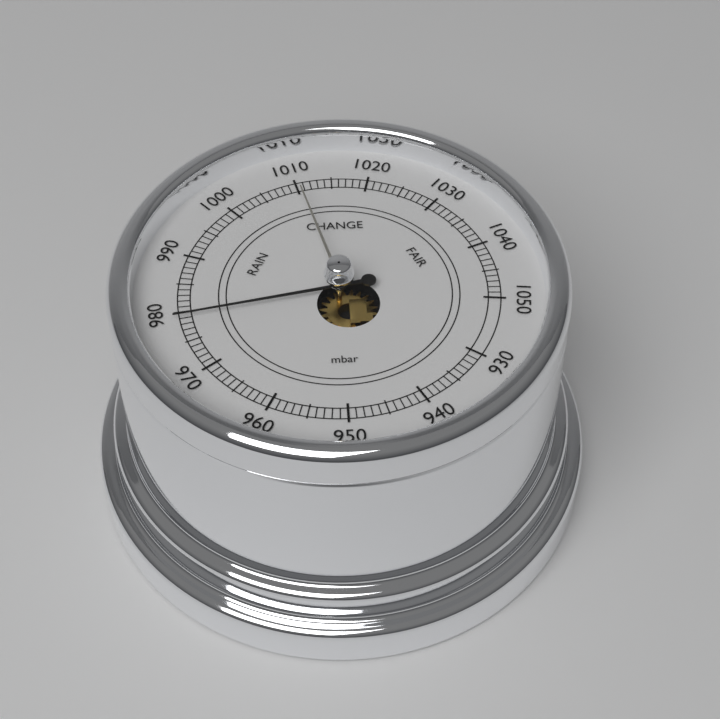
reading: 979 mbar
